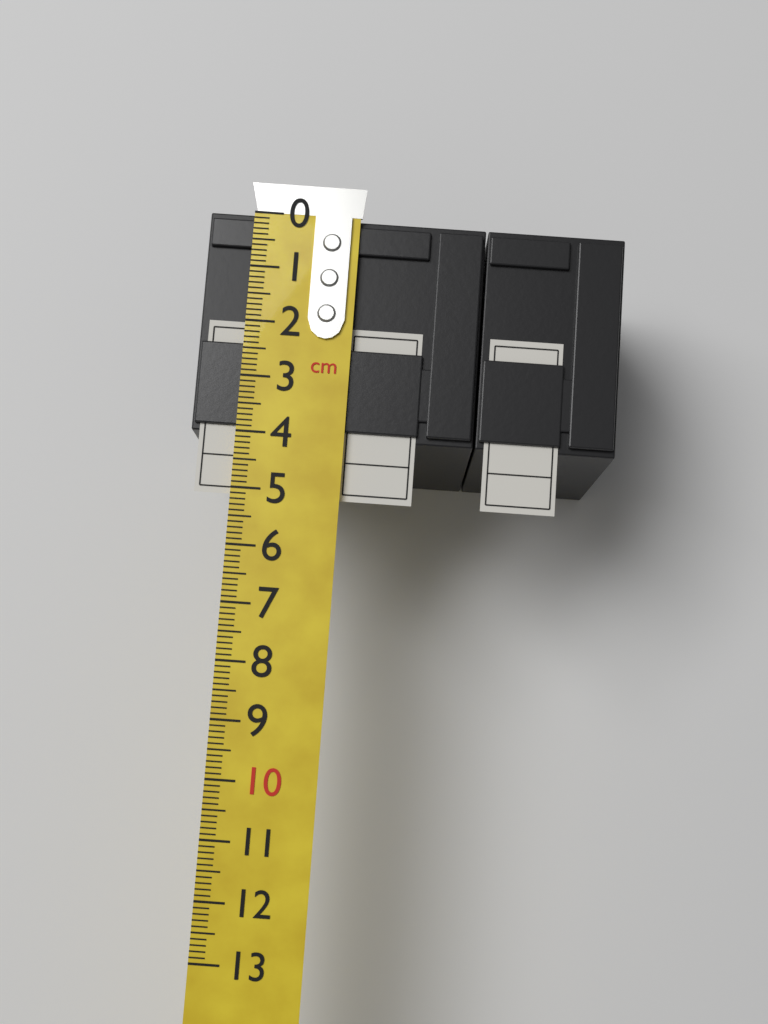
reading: 4.0 cm
